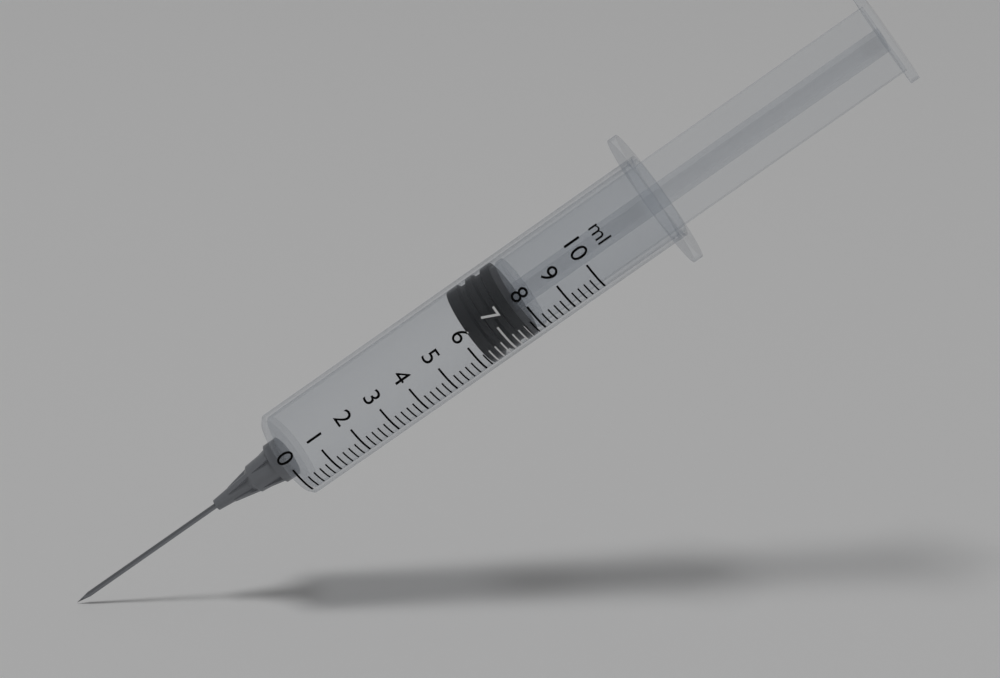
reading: 6.2 ml
